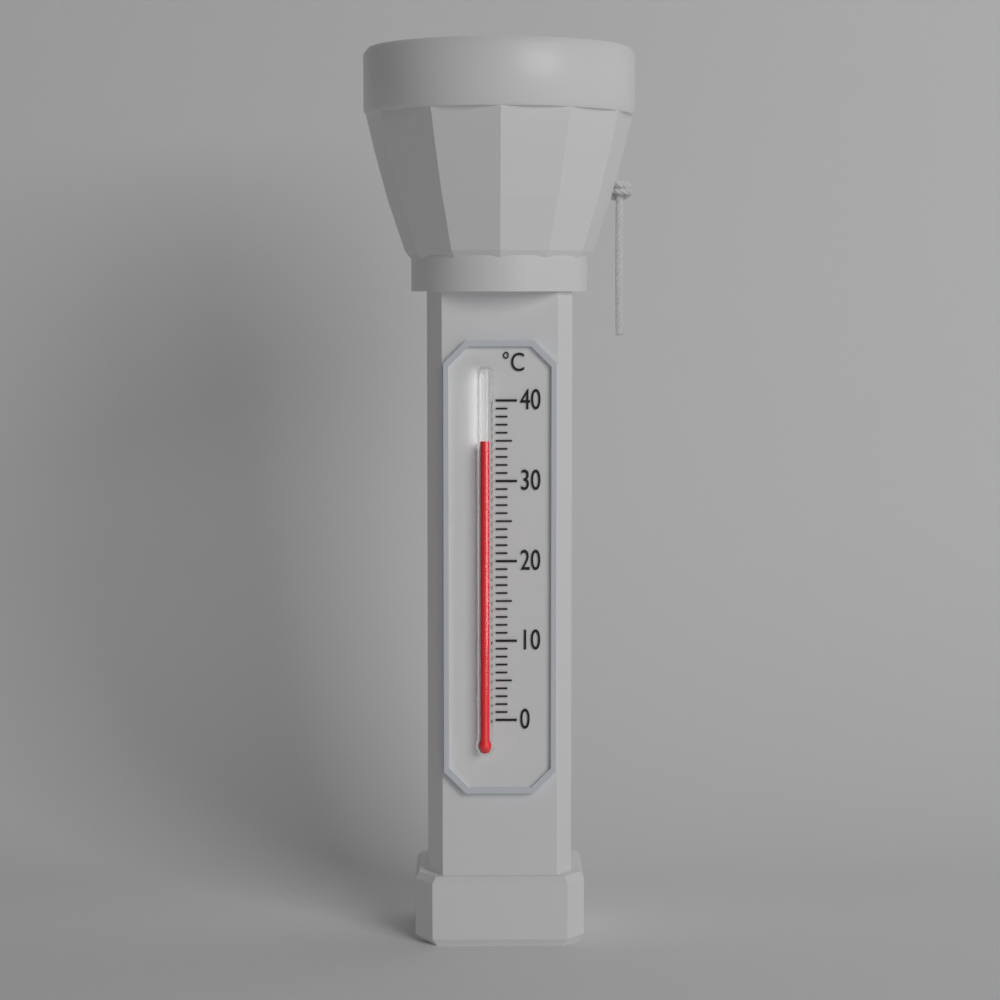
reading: 35 °C
